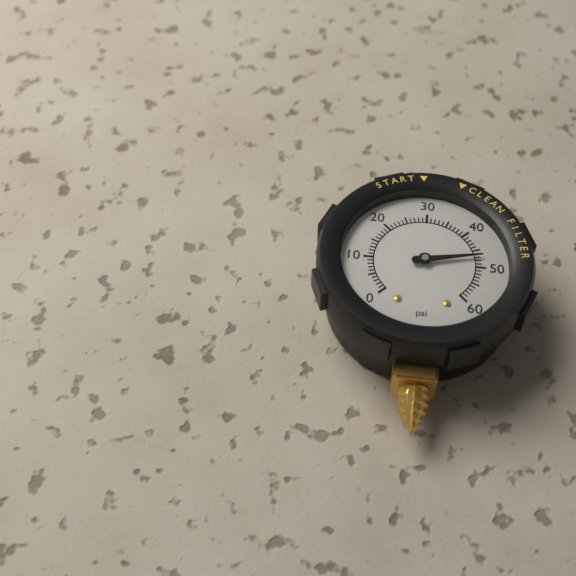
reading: 47 psi
